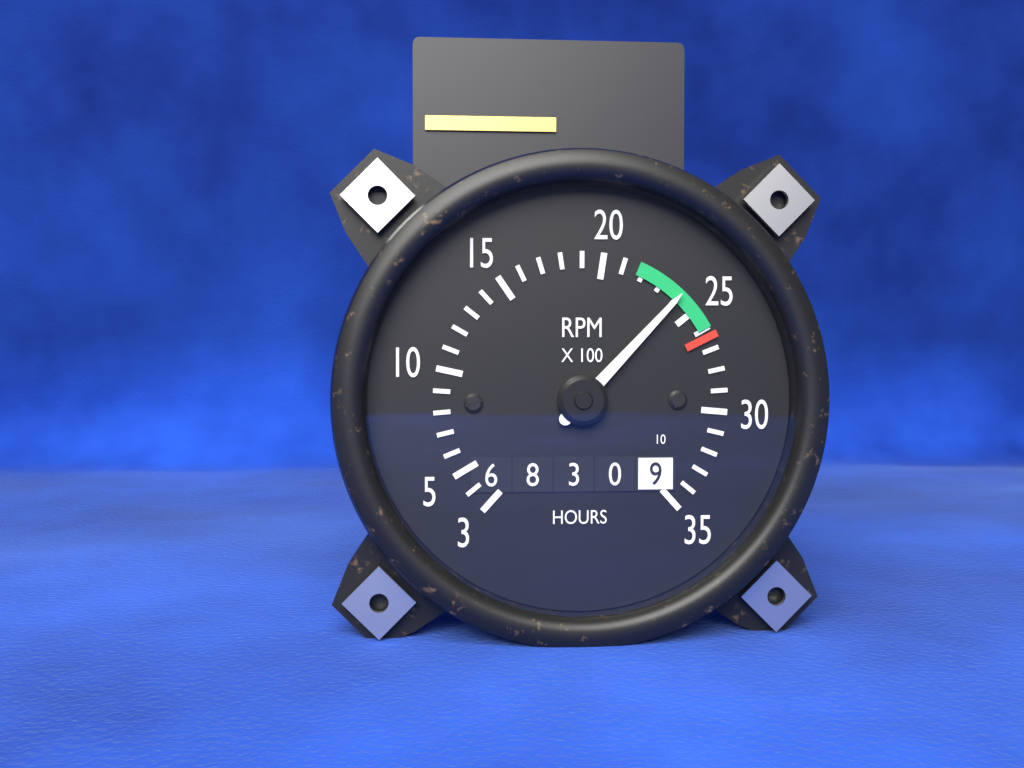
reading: 2400 RPM
